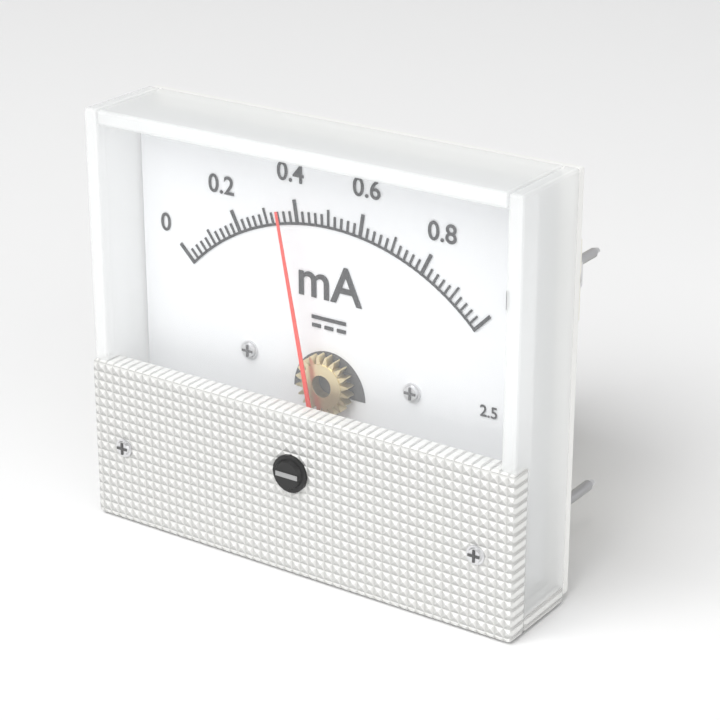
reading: 0.38 mA
